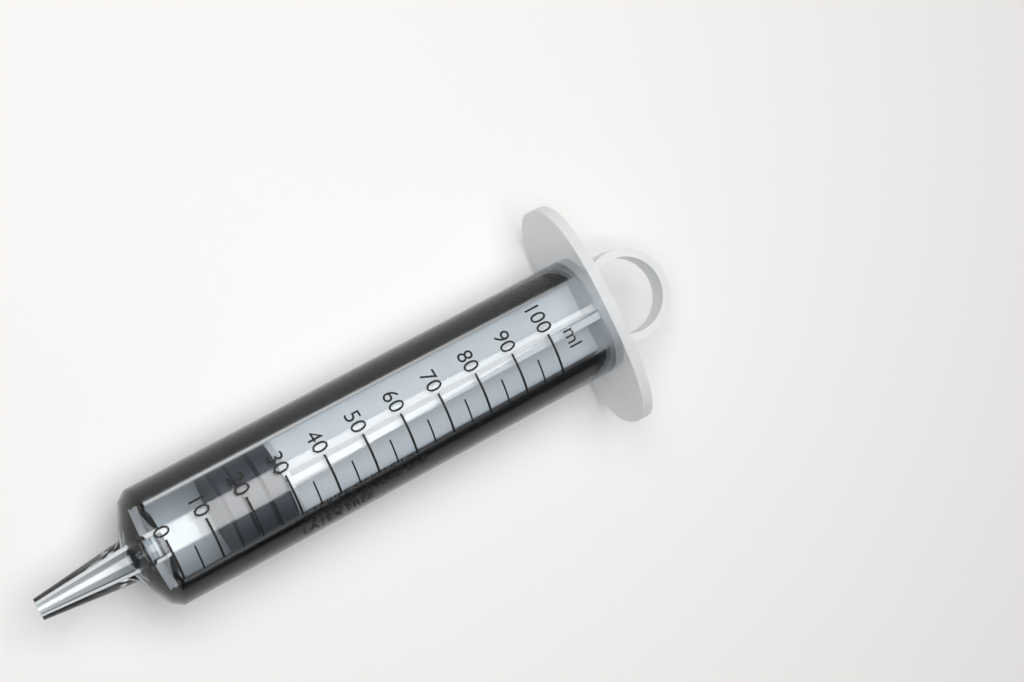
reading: 15 ml
